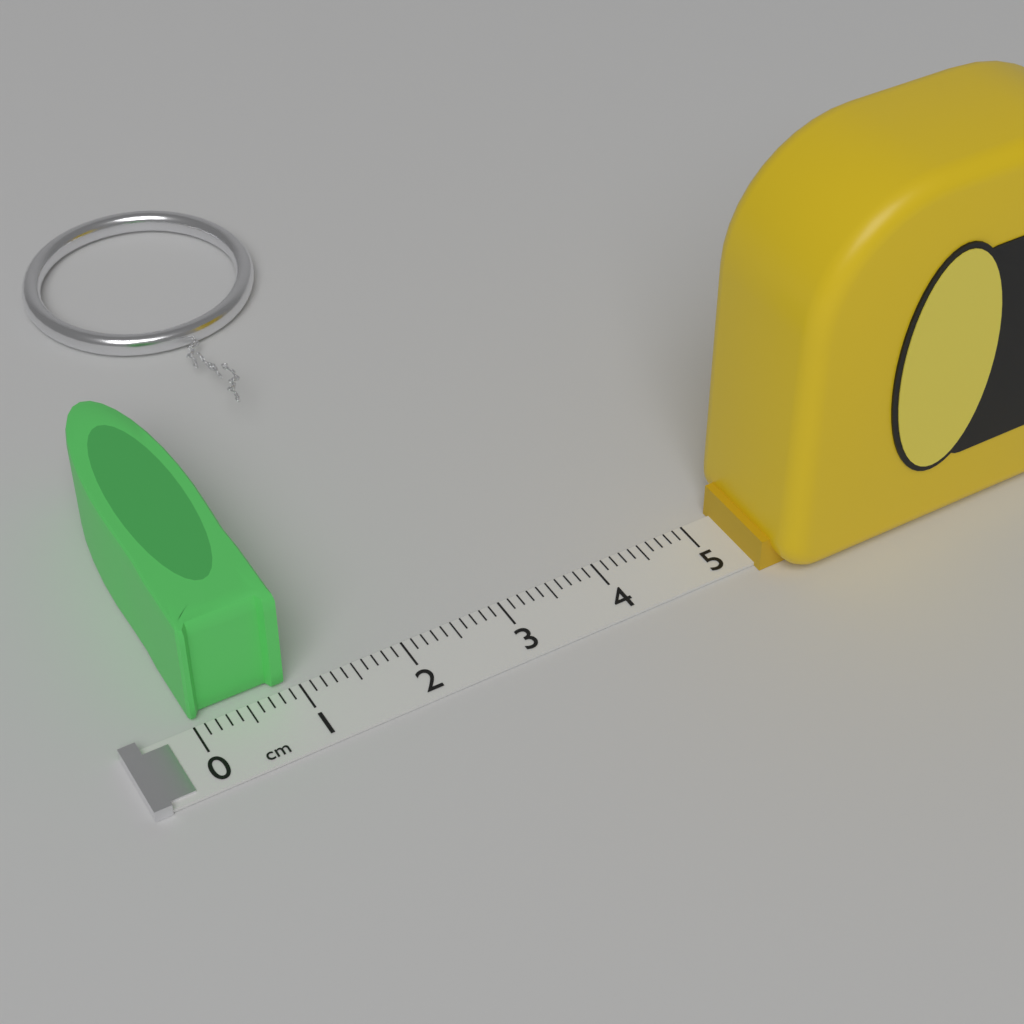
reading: 0.9 cm
